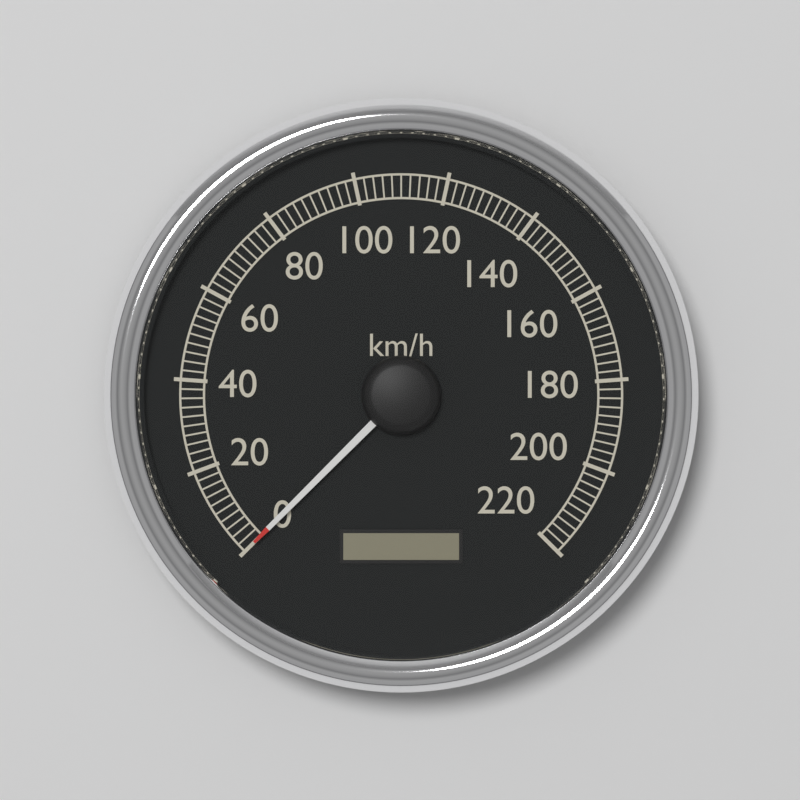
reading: 0 km/h
